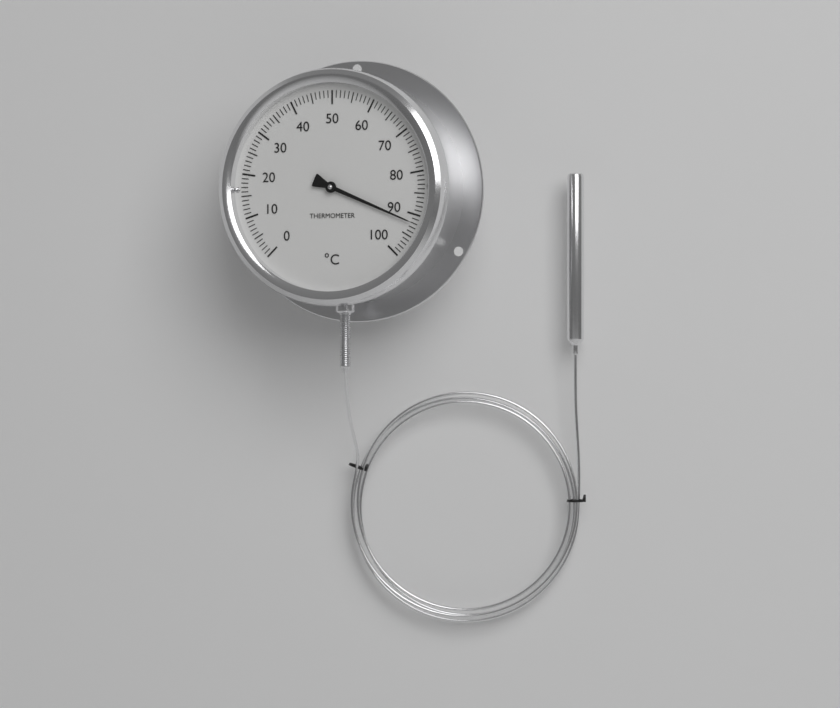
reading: 92 °C
